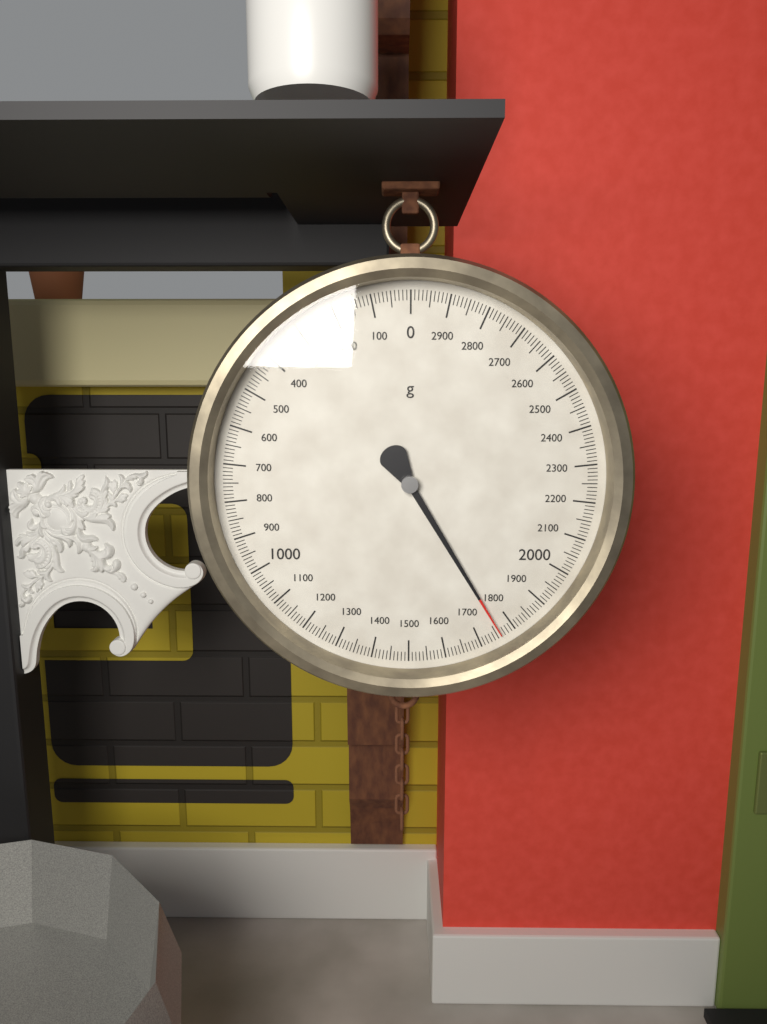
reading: 1760 g
